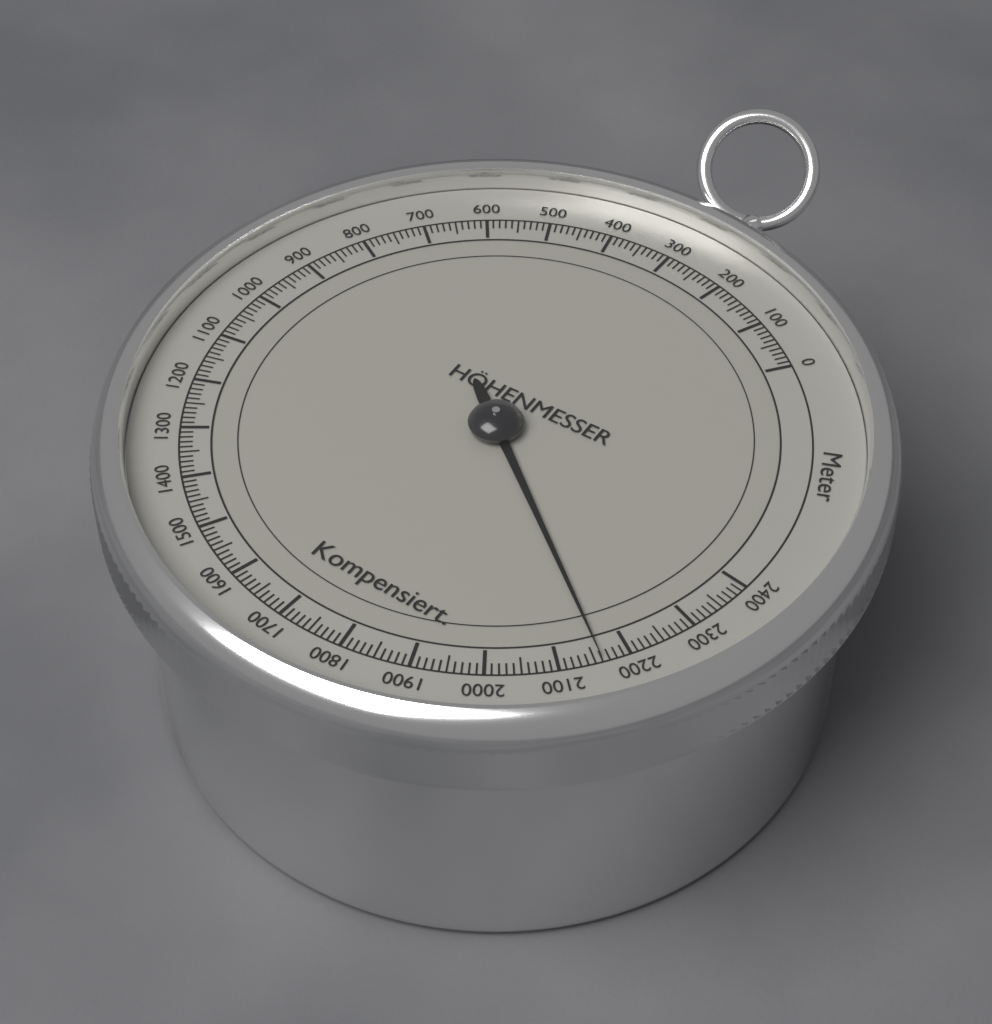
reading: 2160 m
